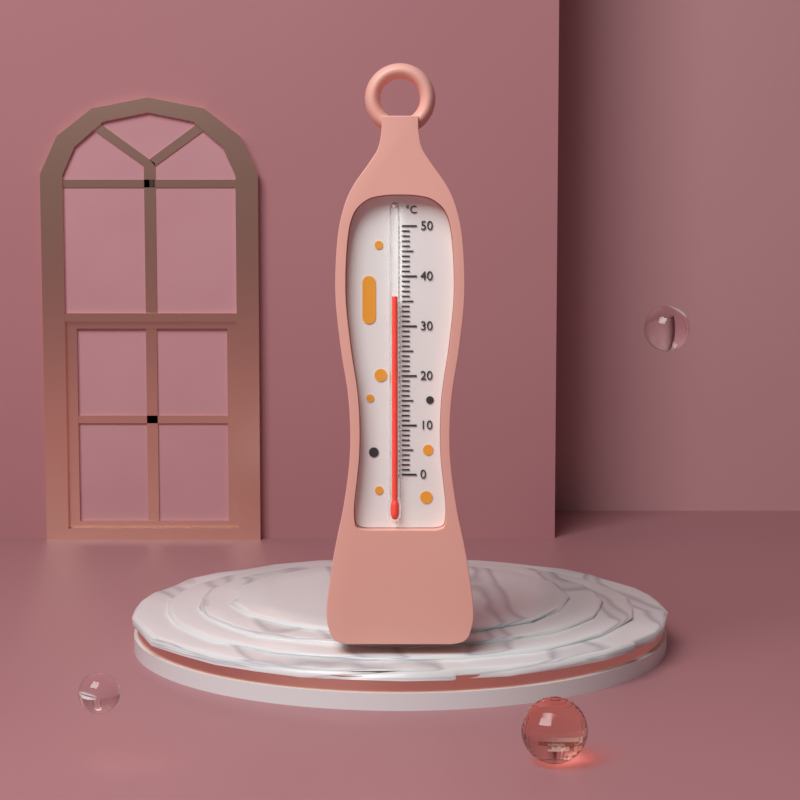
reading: 36 °C
